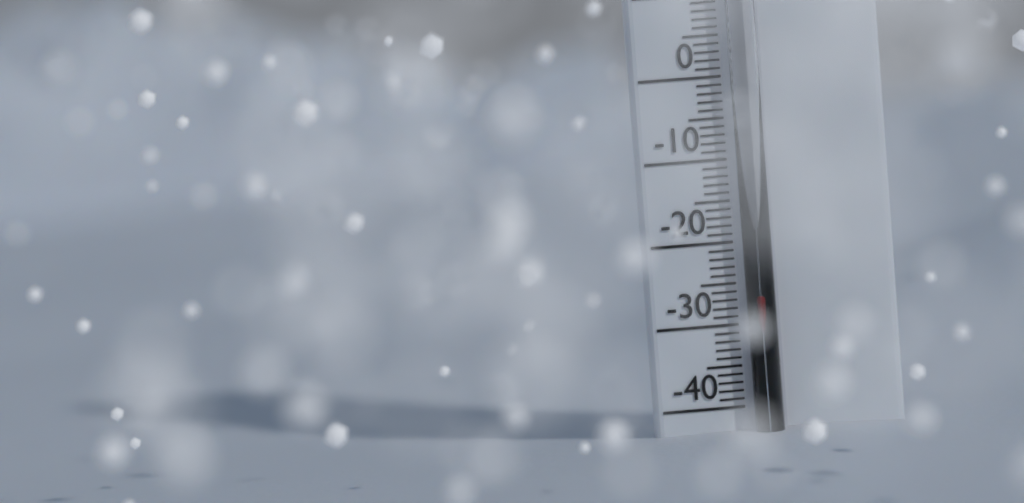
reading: -26 °C
